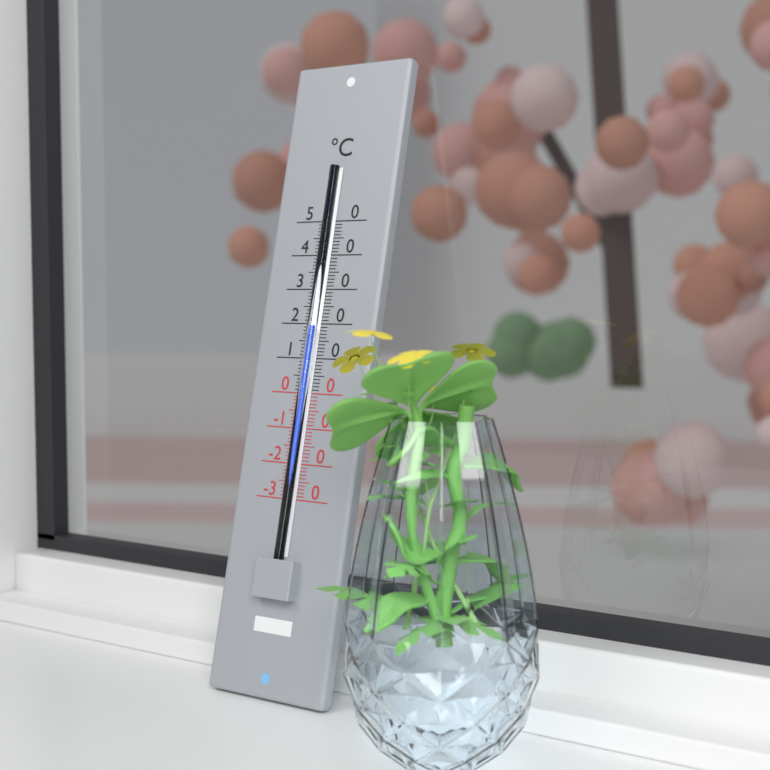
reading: 19 °C
